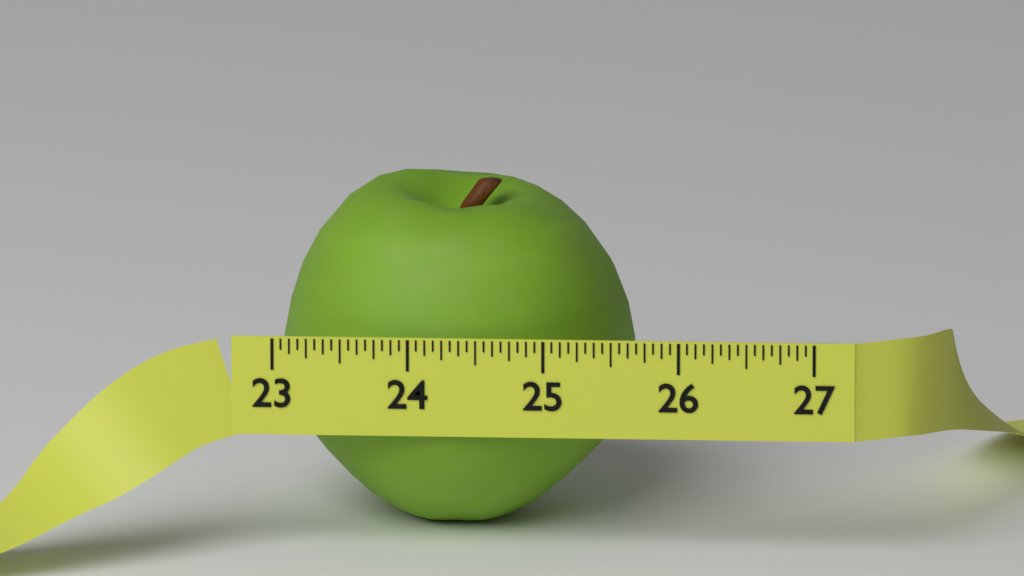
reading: 25.6250 (no unit)
